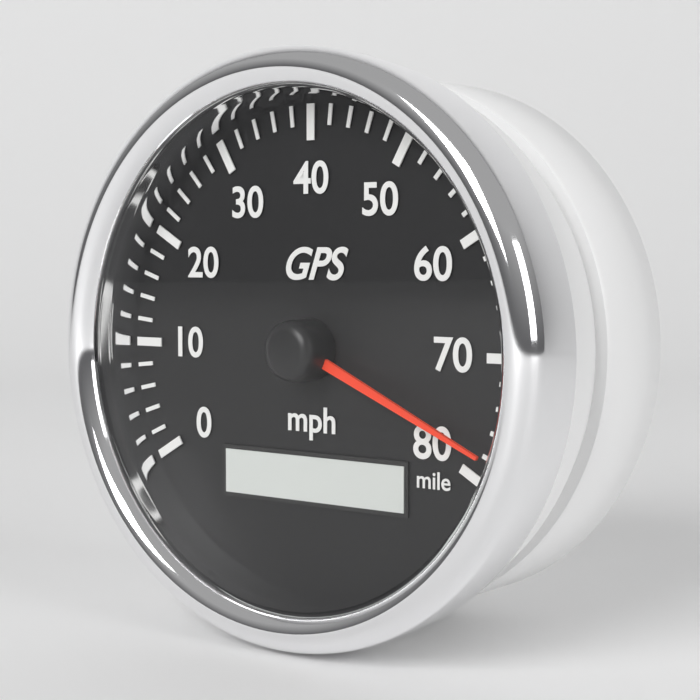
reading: 78 mph
